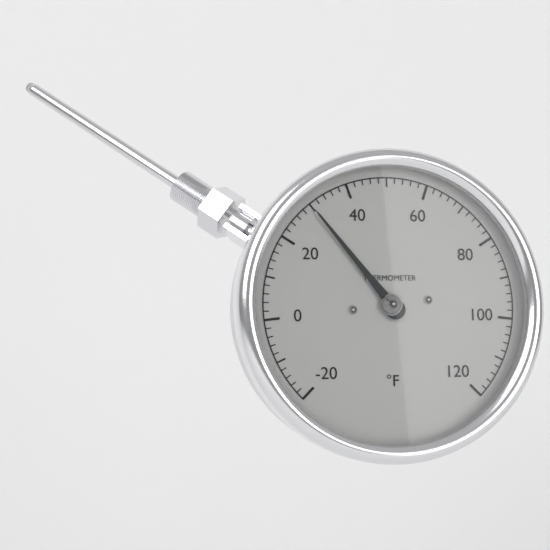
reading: 30 °F
